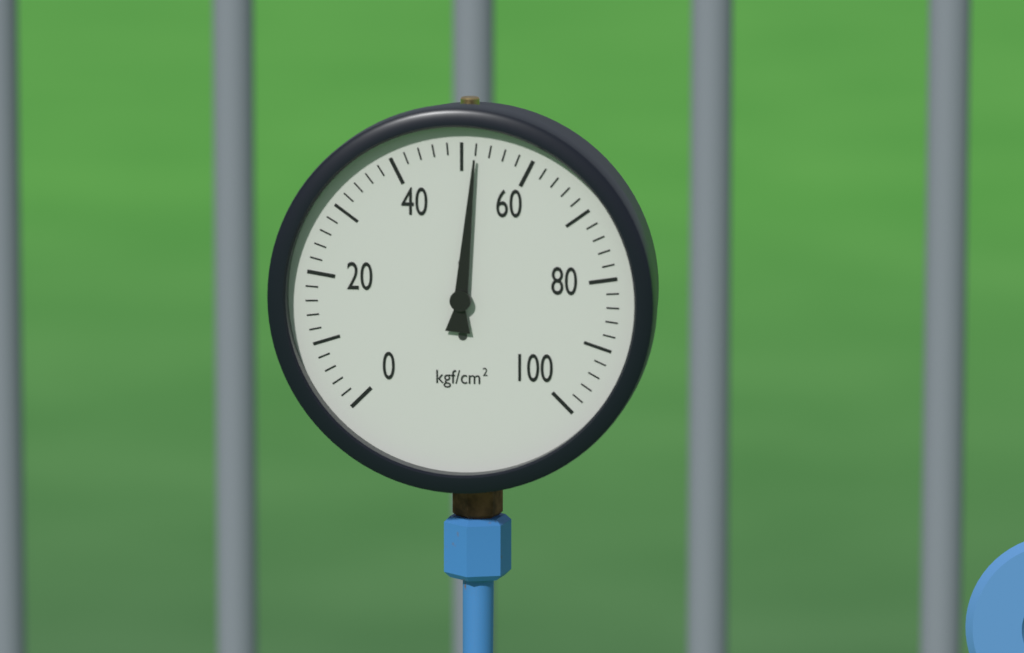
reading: 52 kgf/cm²
